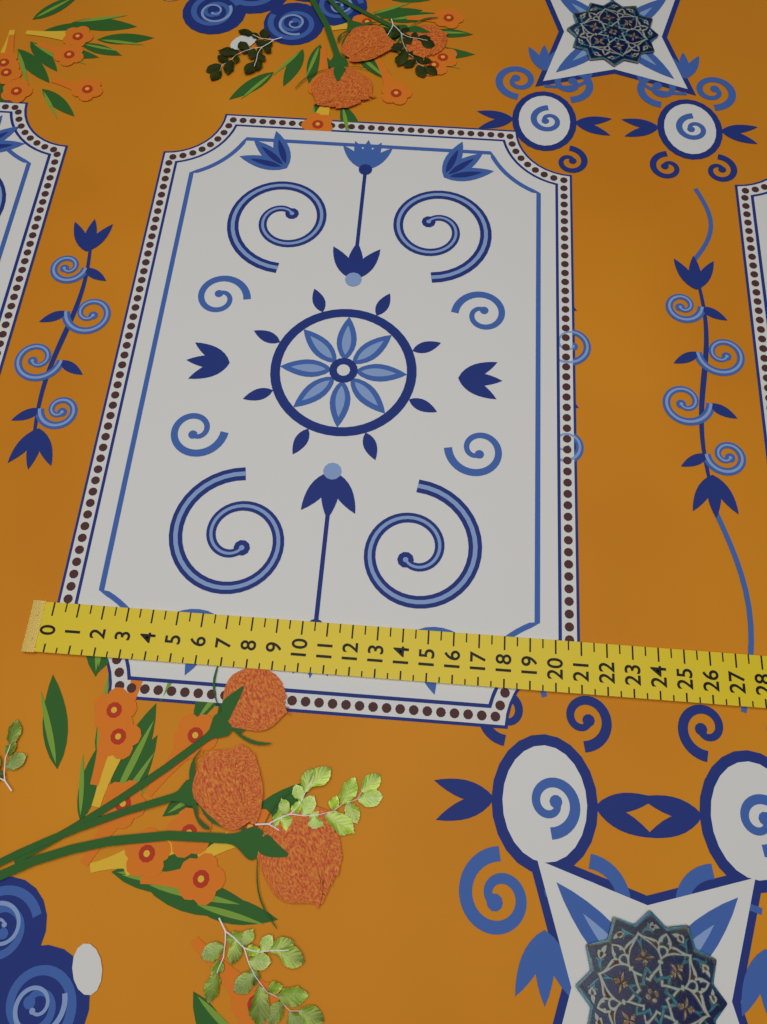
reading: 21.0 (no unit)
